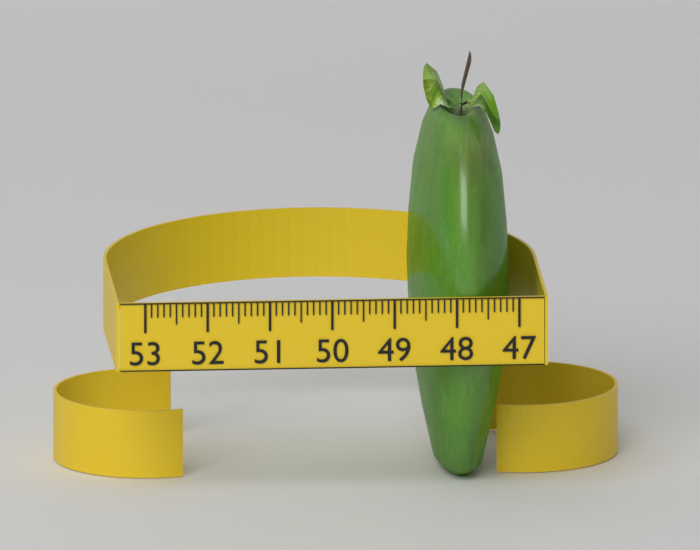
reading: 48.6 (no unit)
